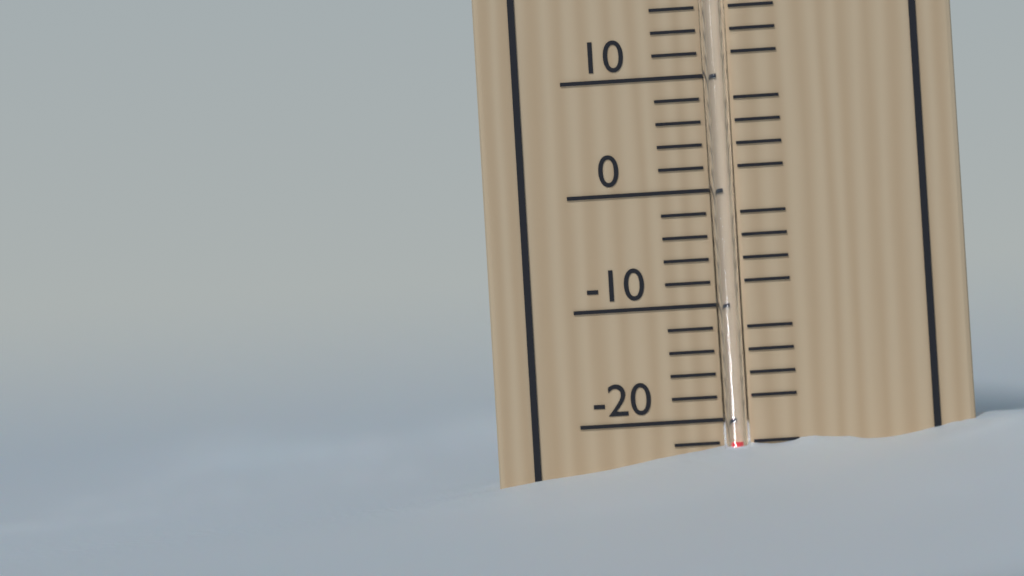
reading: -22 °C
